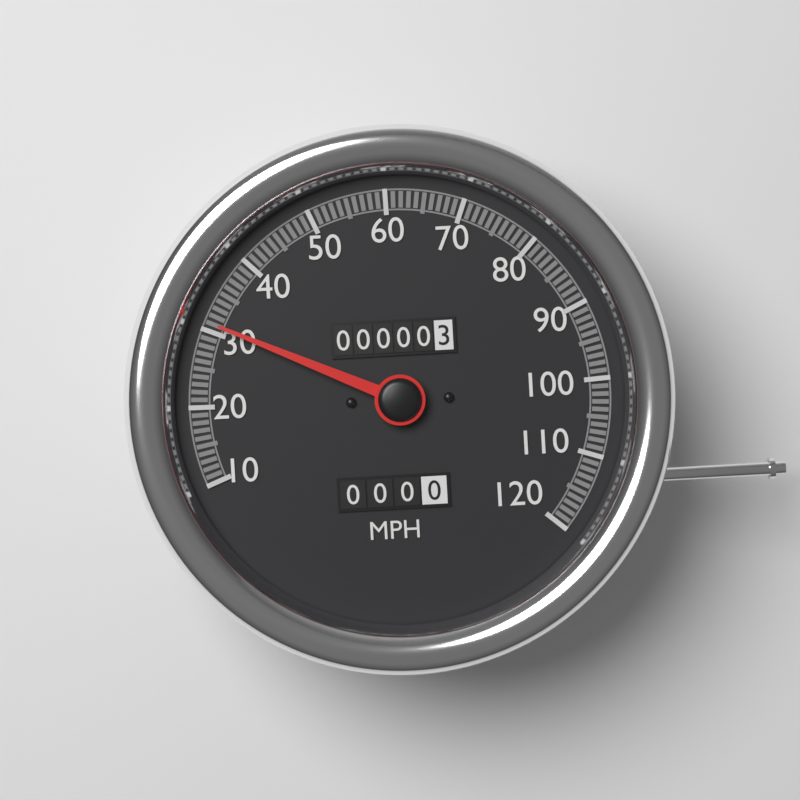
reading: 31 MPH
